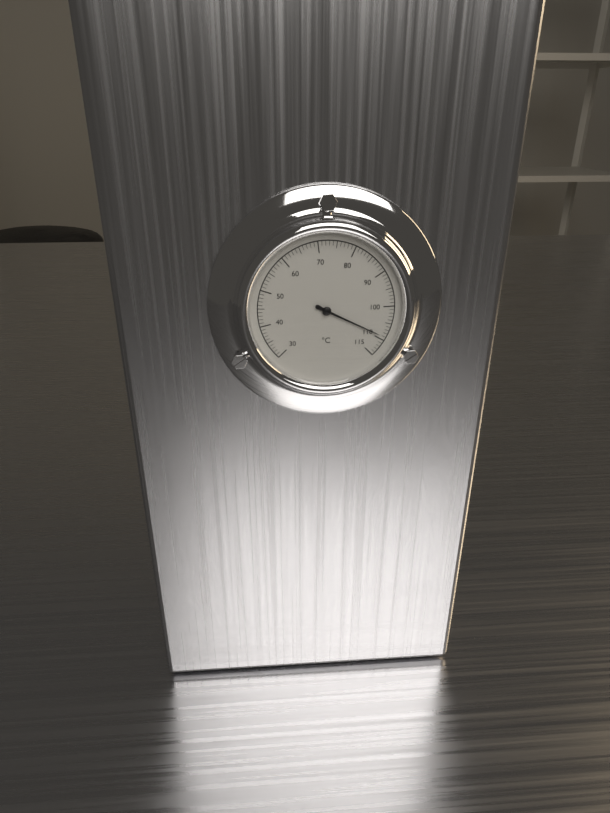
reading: 109 °C
